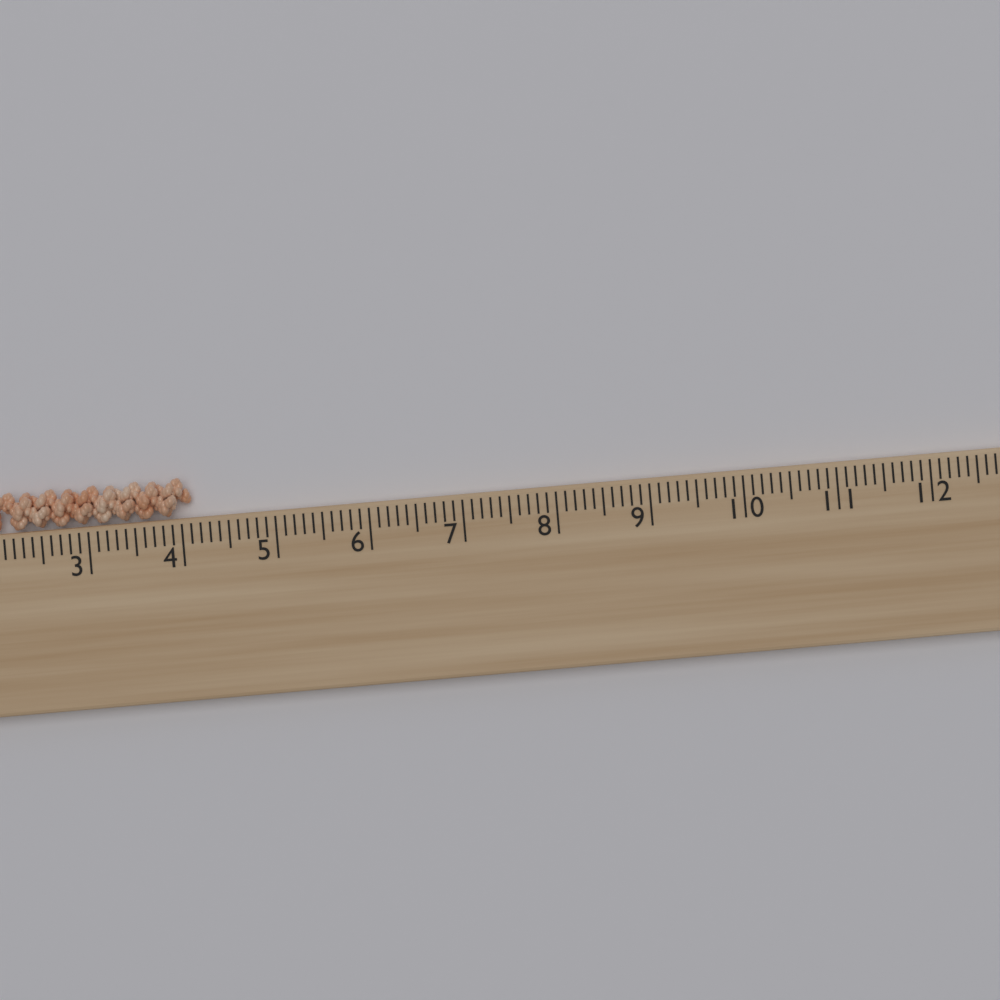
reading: 4.1 cm
